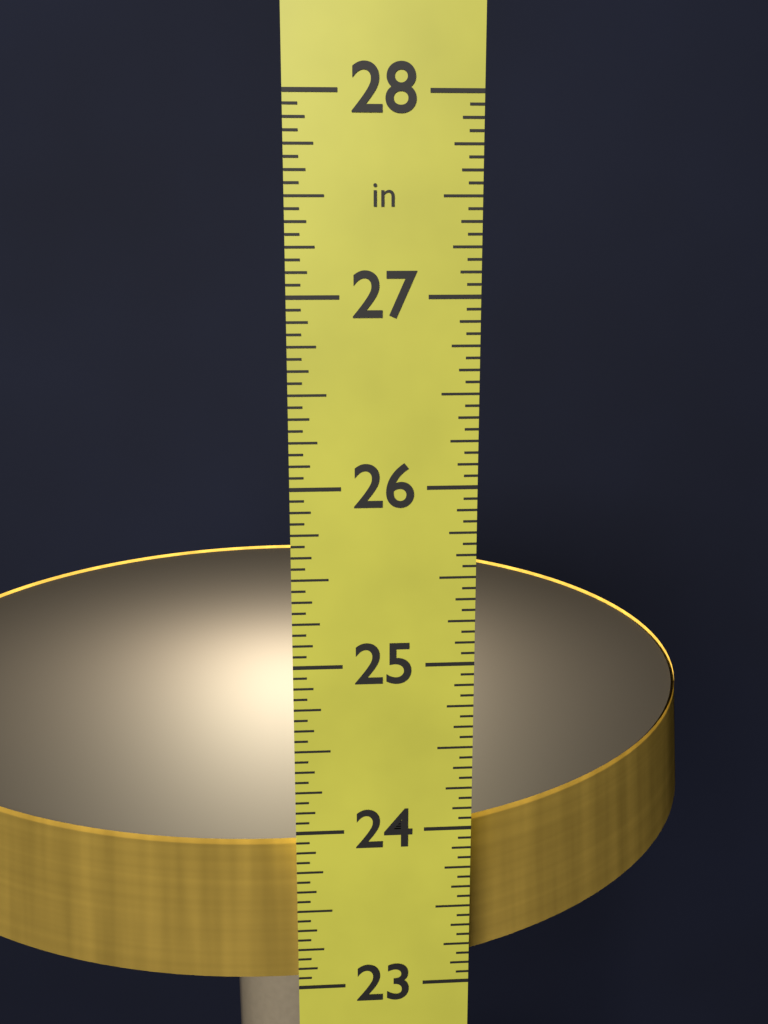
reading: 23.8750 in
